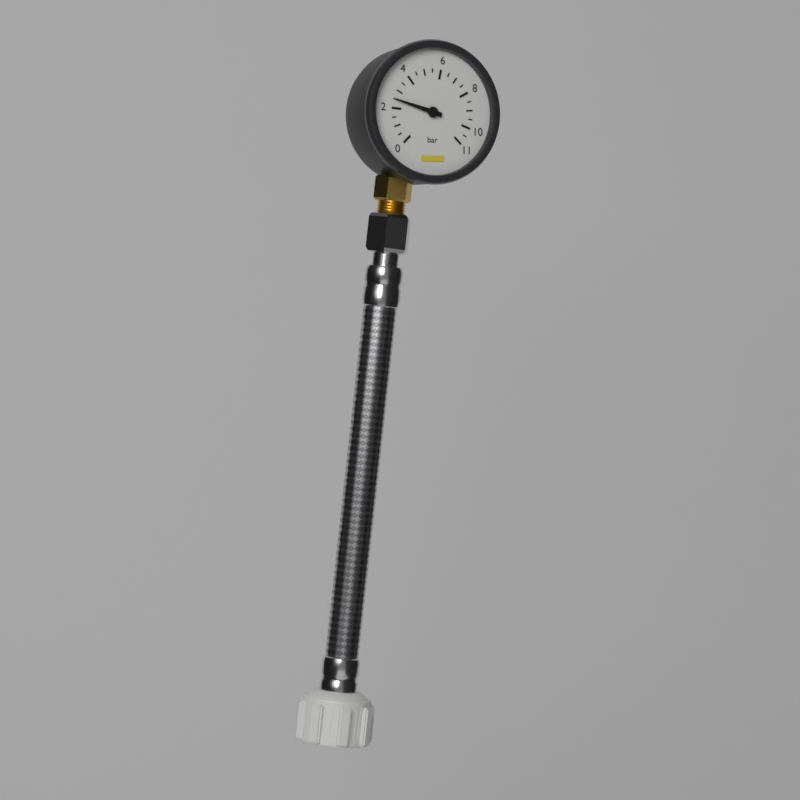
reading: 2.5 bar
